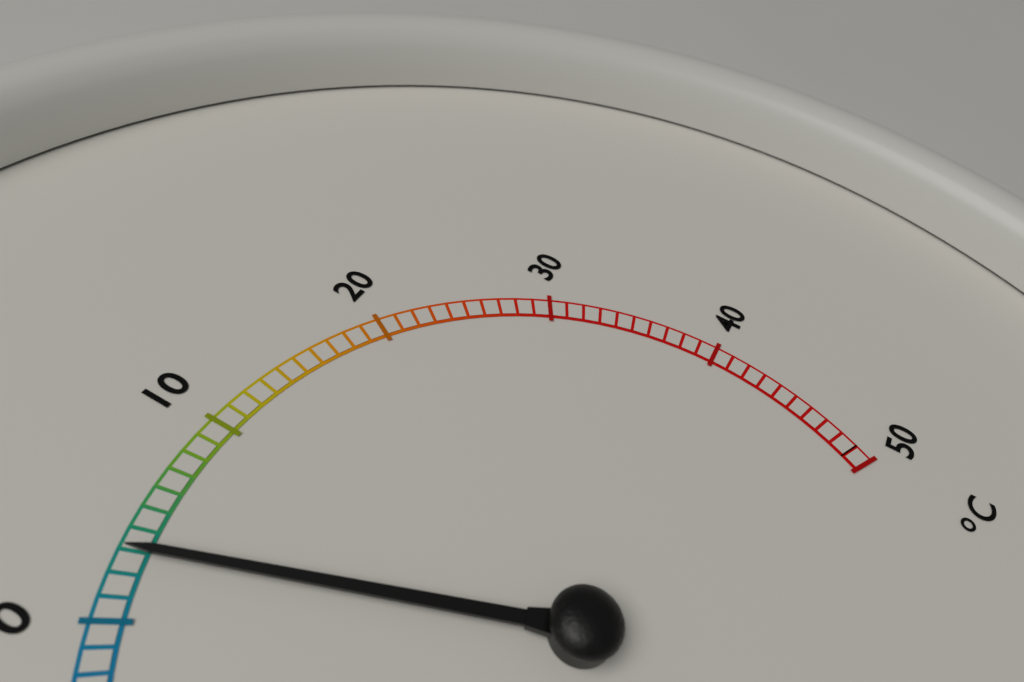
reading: 3 °C
